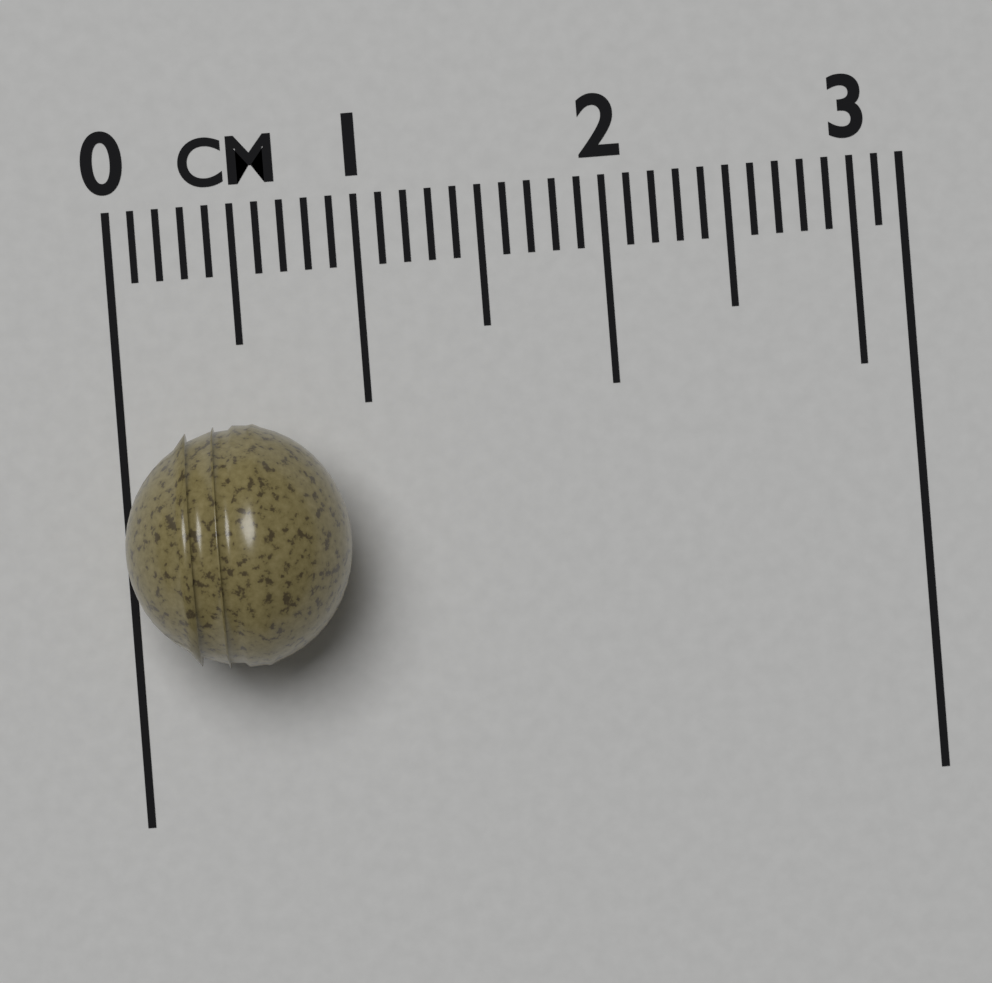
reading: 0.9 cm
